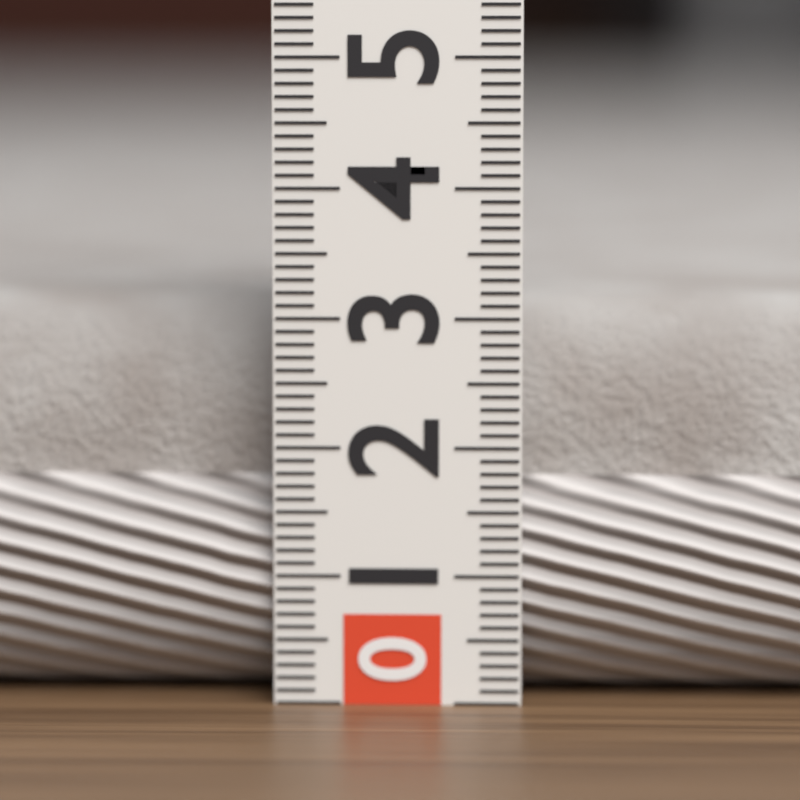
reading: 3.1 (no unit)
